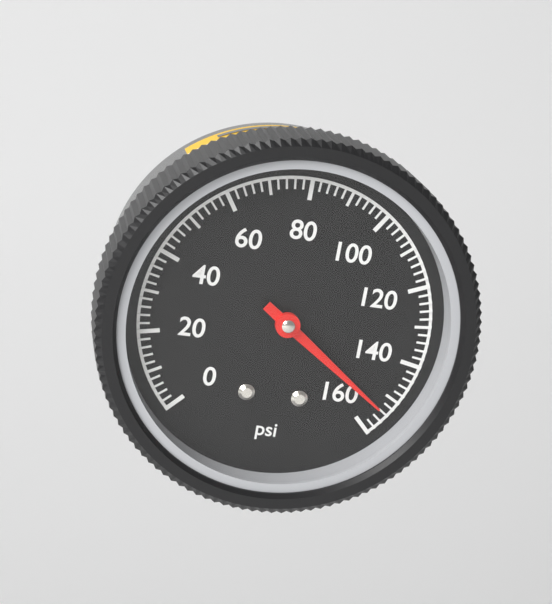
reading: 154 psi
